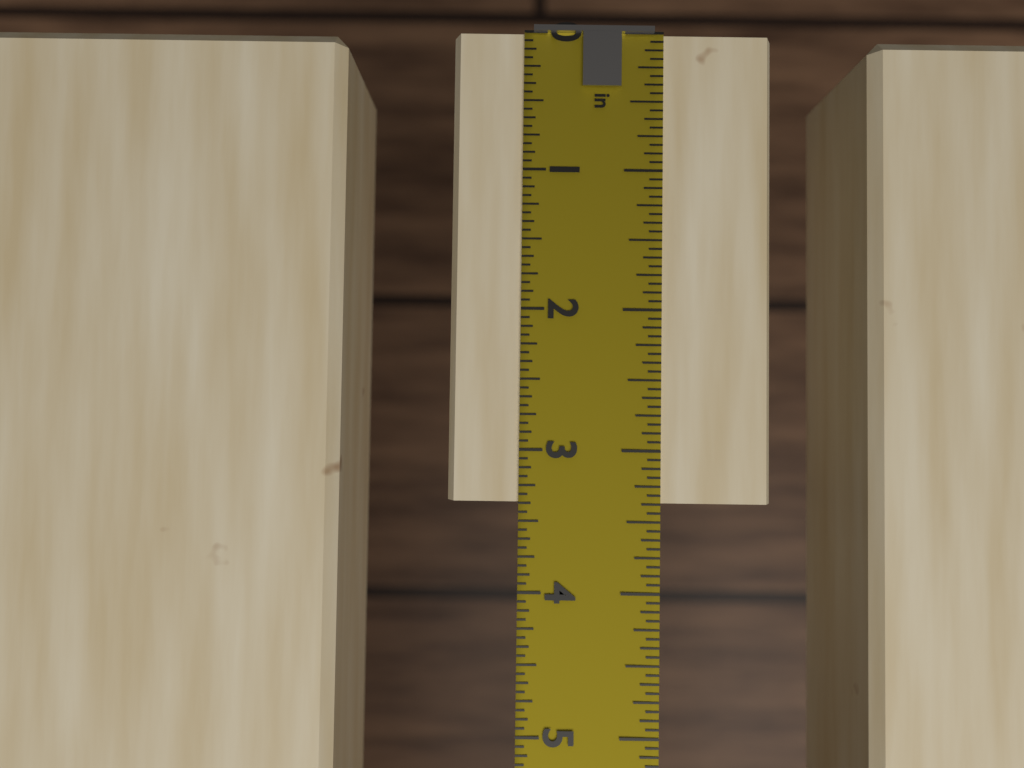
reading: 3.3750 in
